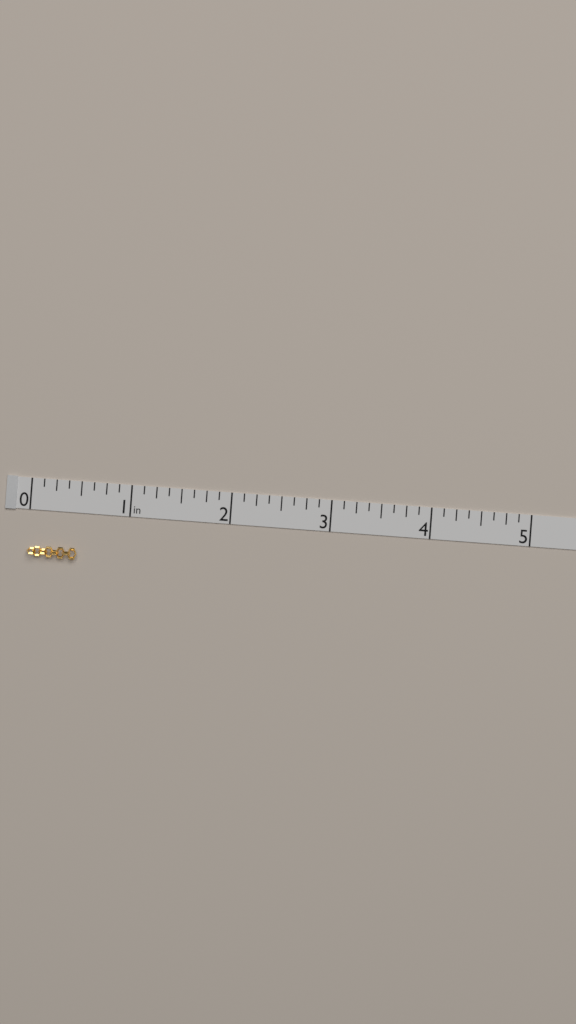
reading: 0.500 in
